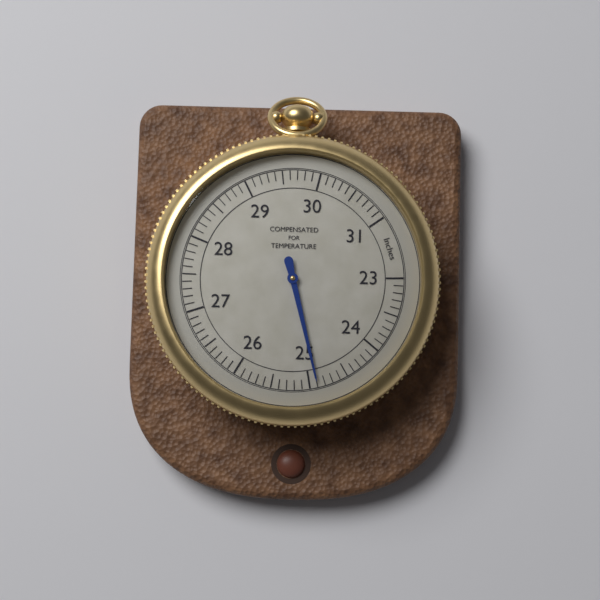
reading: 24.9 inches
